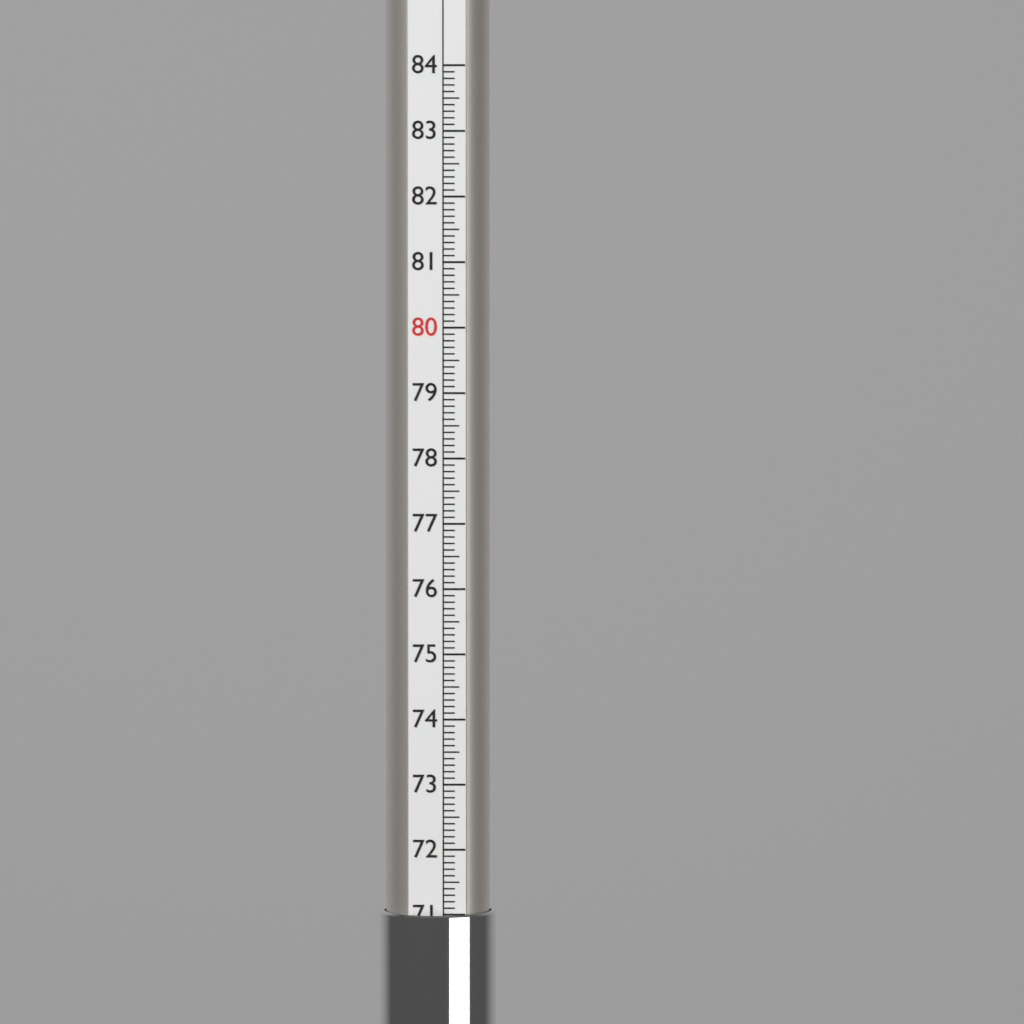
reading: 71.0 (no unit)
